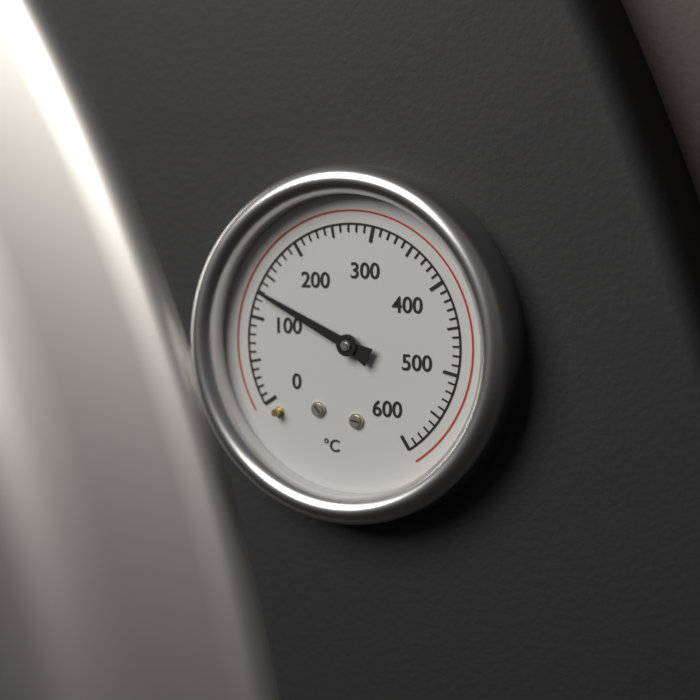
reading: 130 °C
